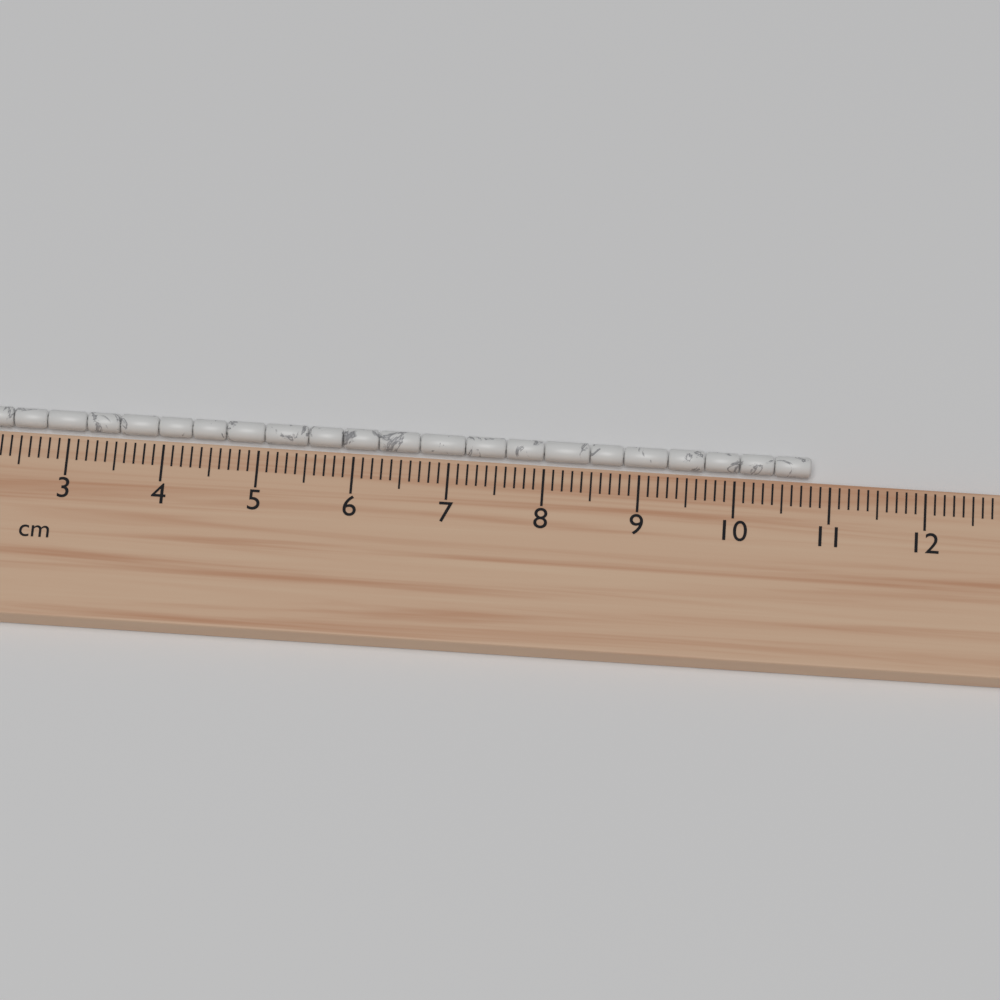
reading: 10.8 cm
